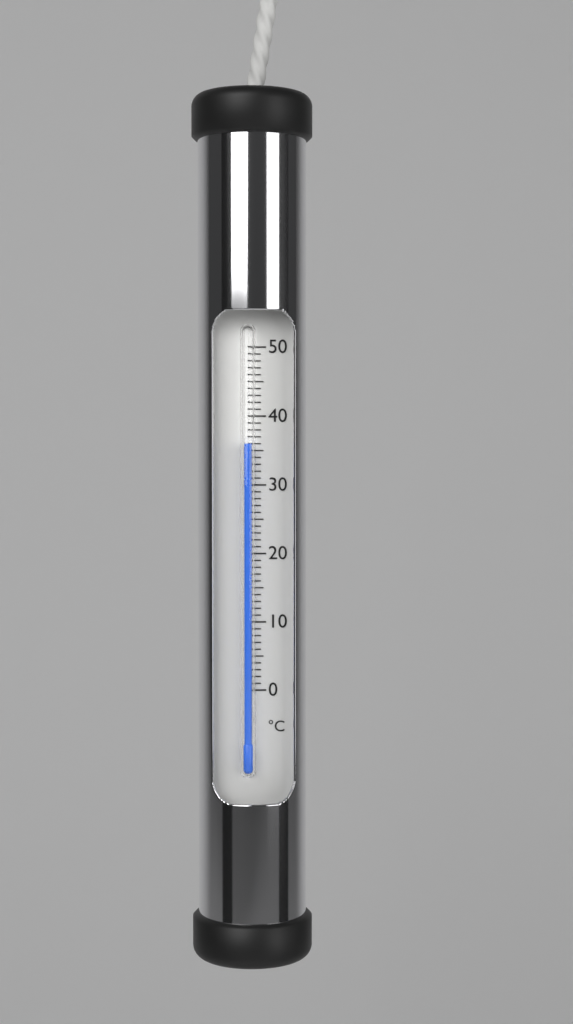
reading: 36 °C
